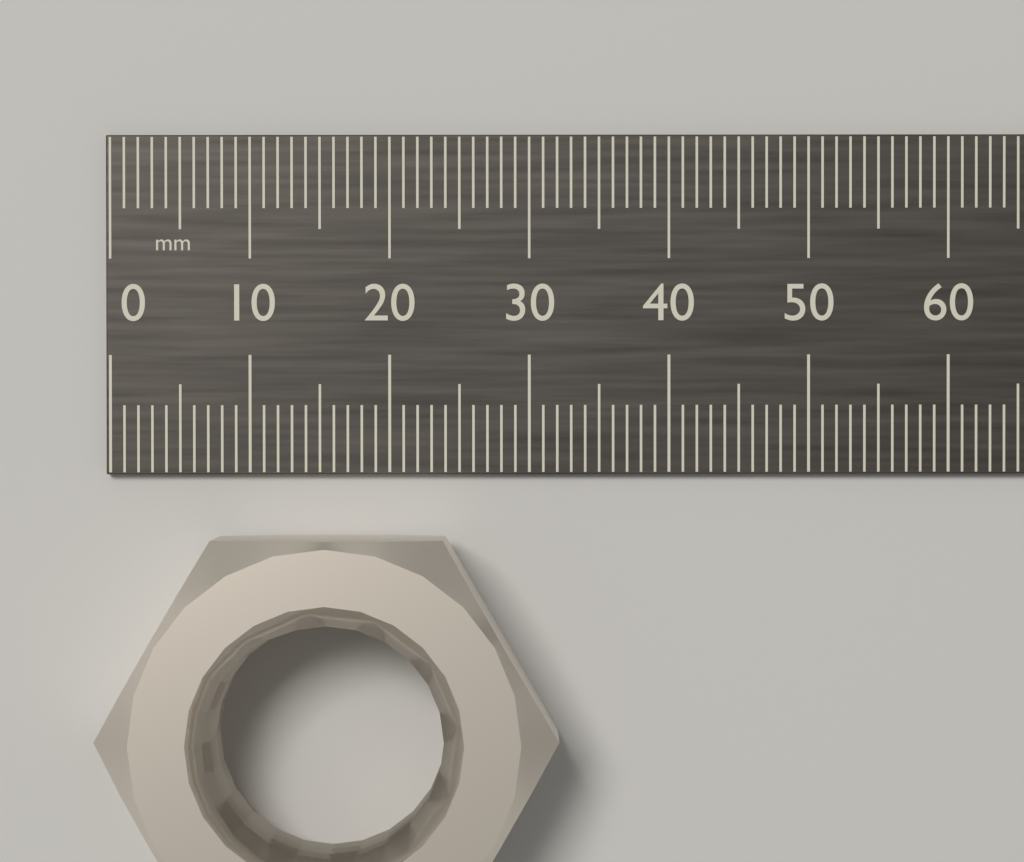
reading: 32 mm
